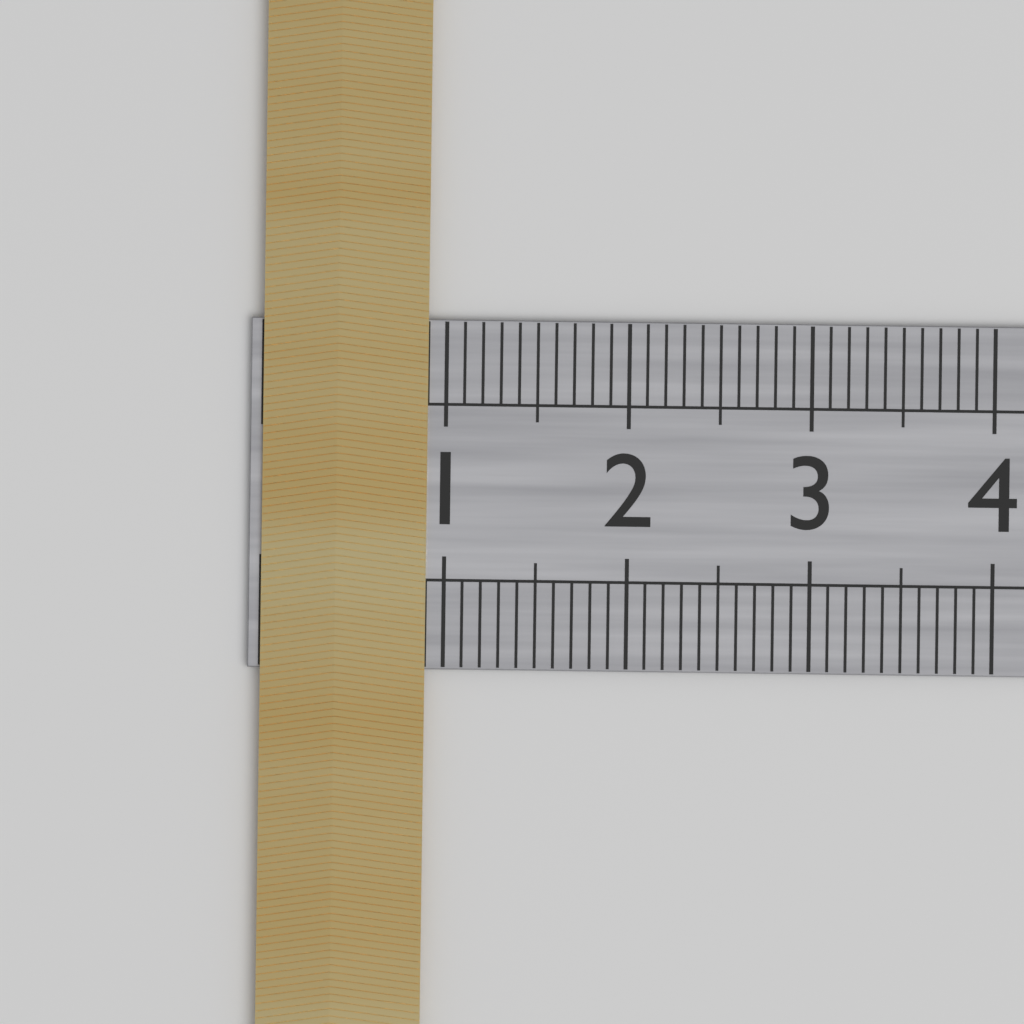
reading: 0.9 cm
